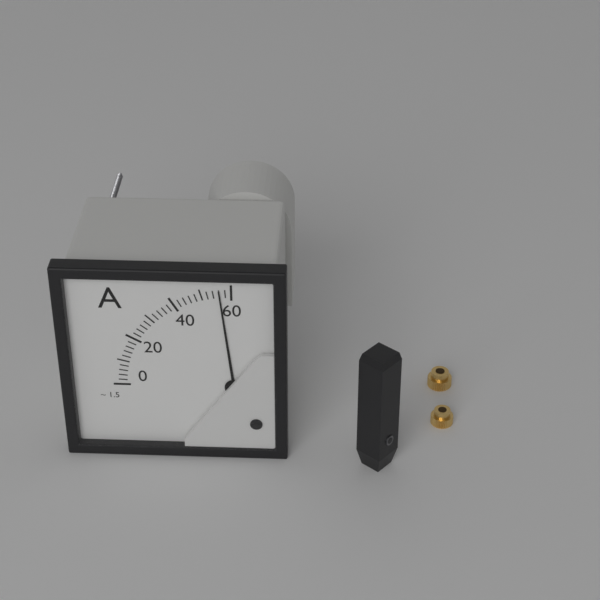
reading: 56 A
